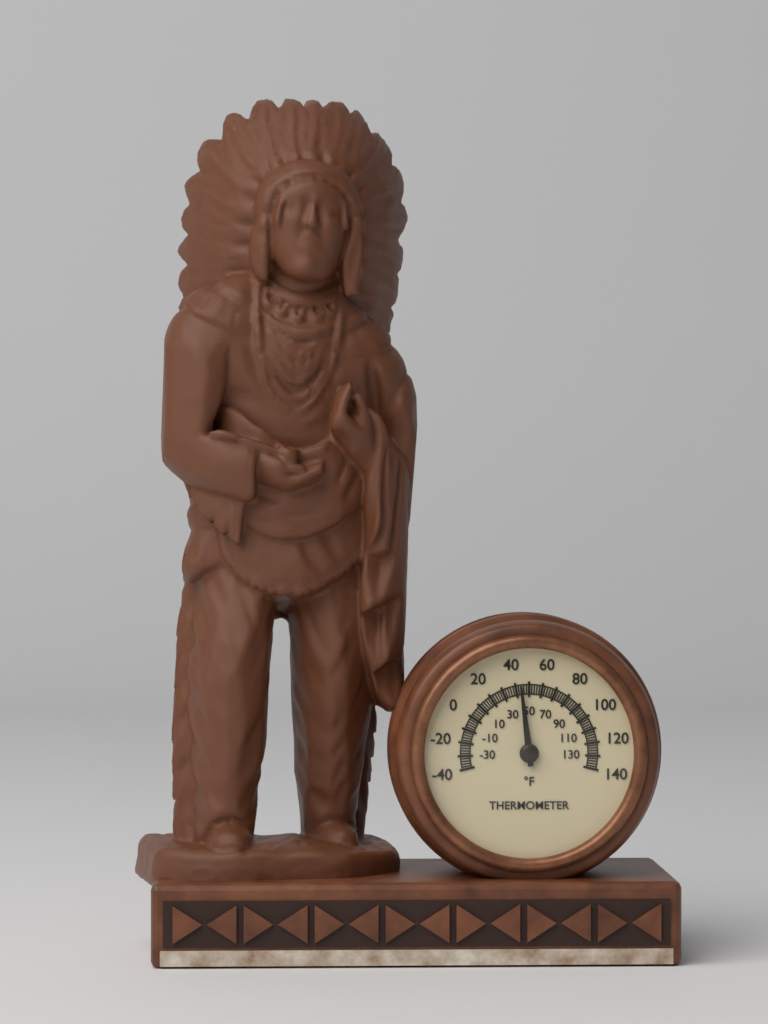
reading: 44 °F
